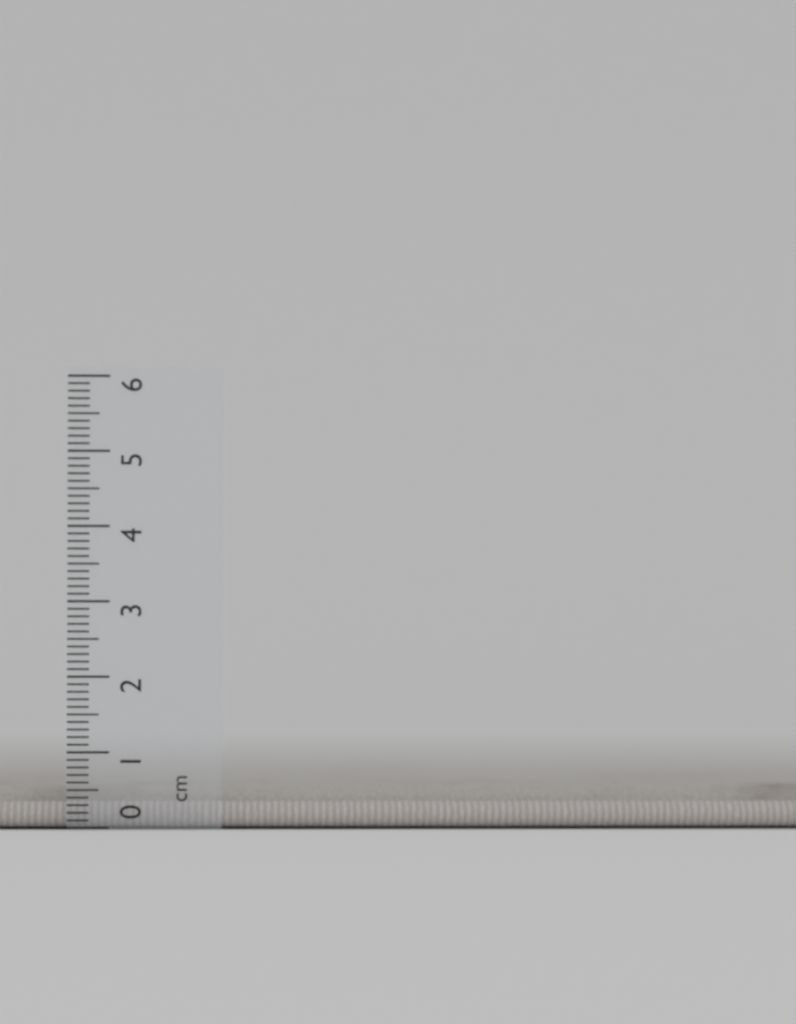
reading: 0.6 cm
